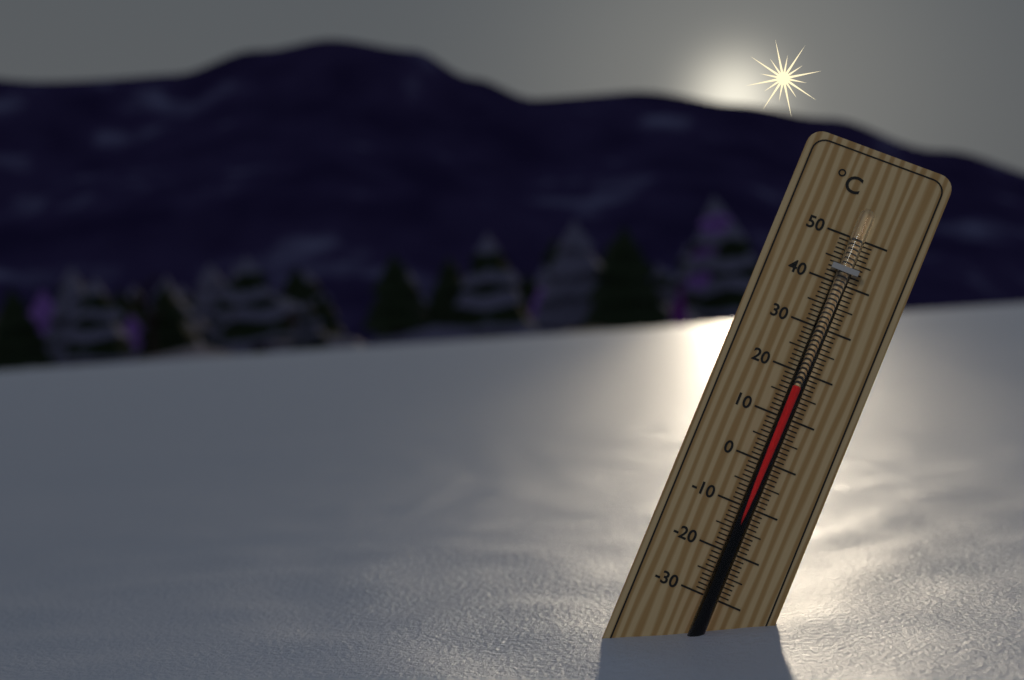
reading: 17 °C
